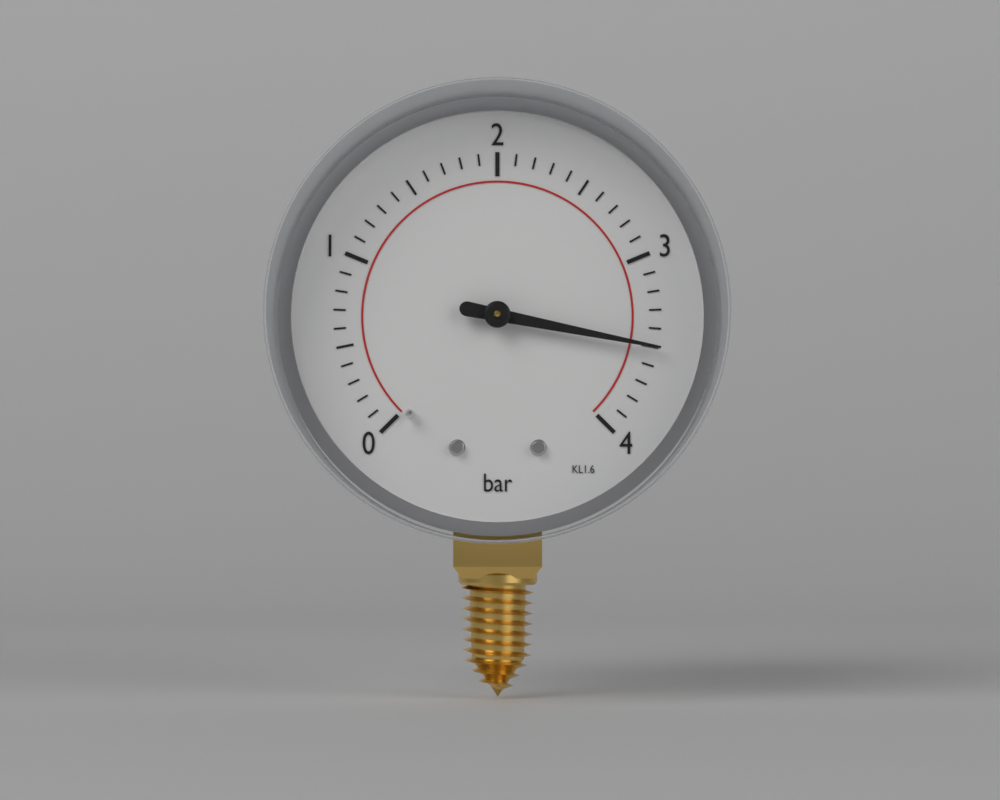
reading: 3.5 bar
